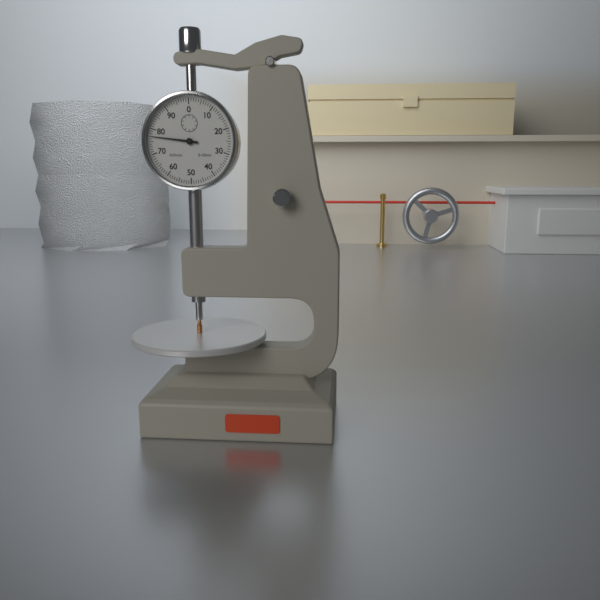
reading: 0.77 mm
